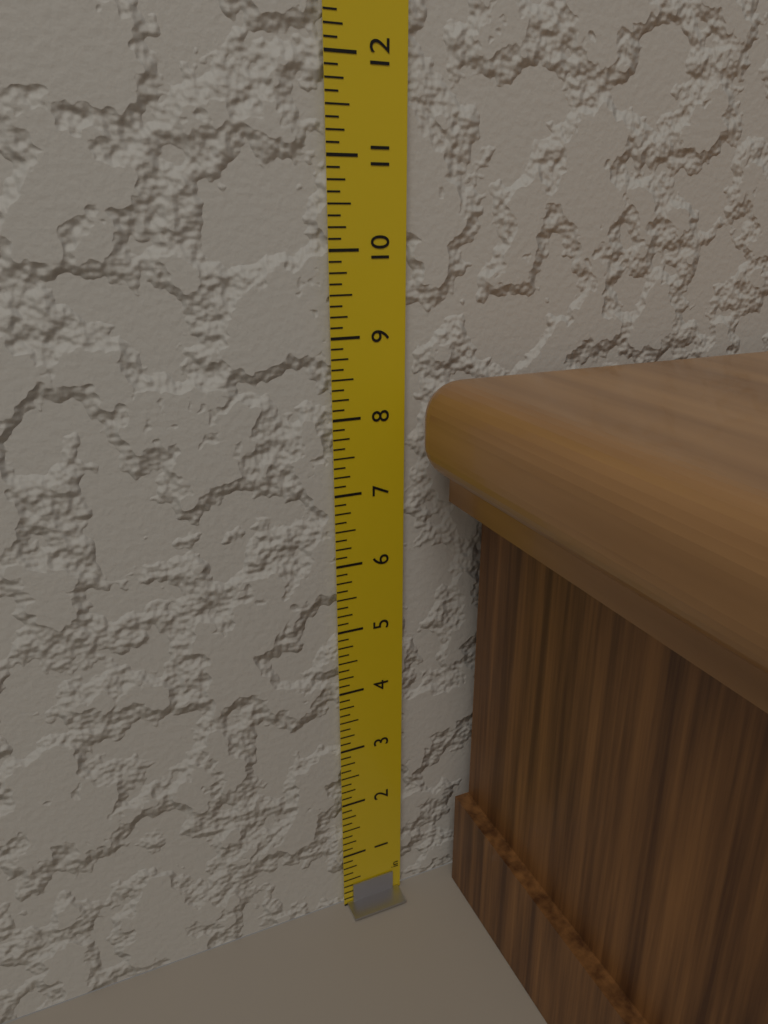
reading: 8.500 in
